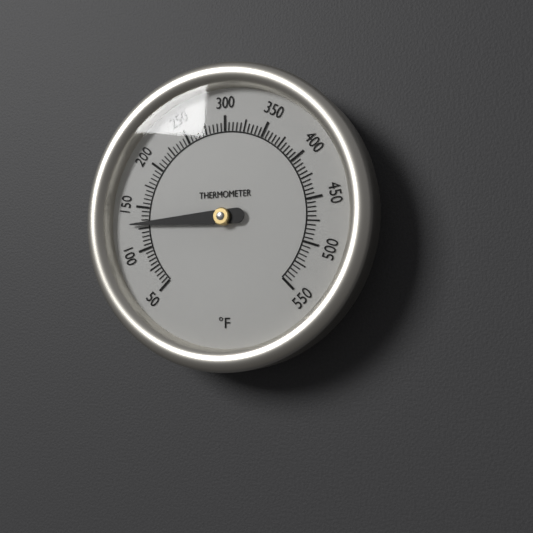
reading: 130 °F
